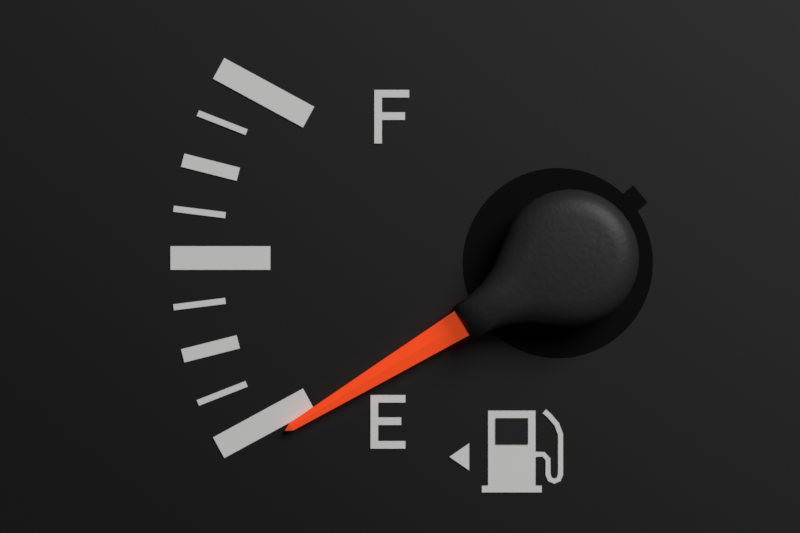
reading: -0.050 (no unit)
